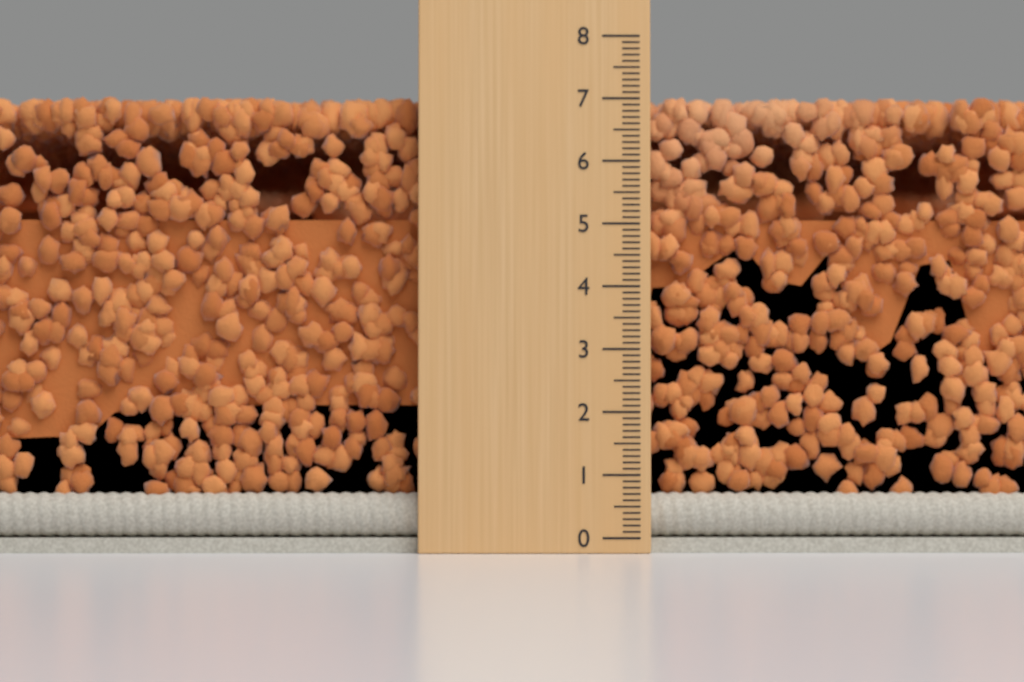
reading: 7.1 (no unit)
